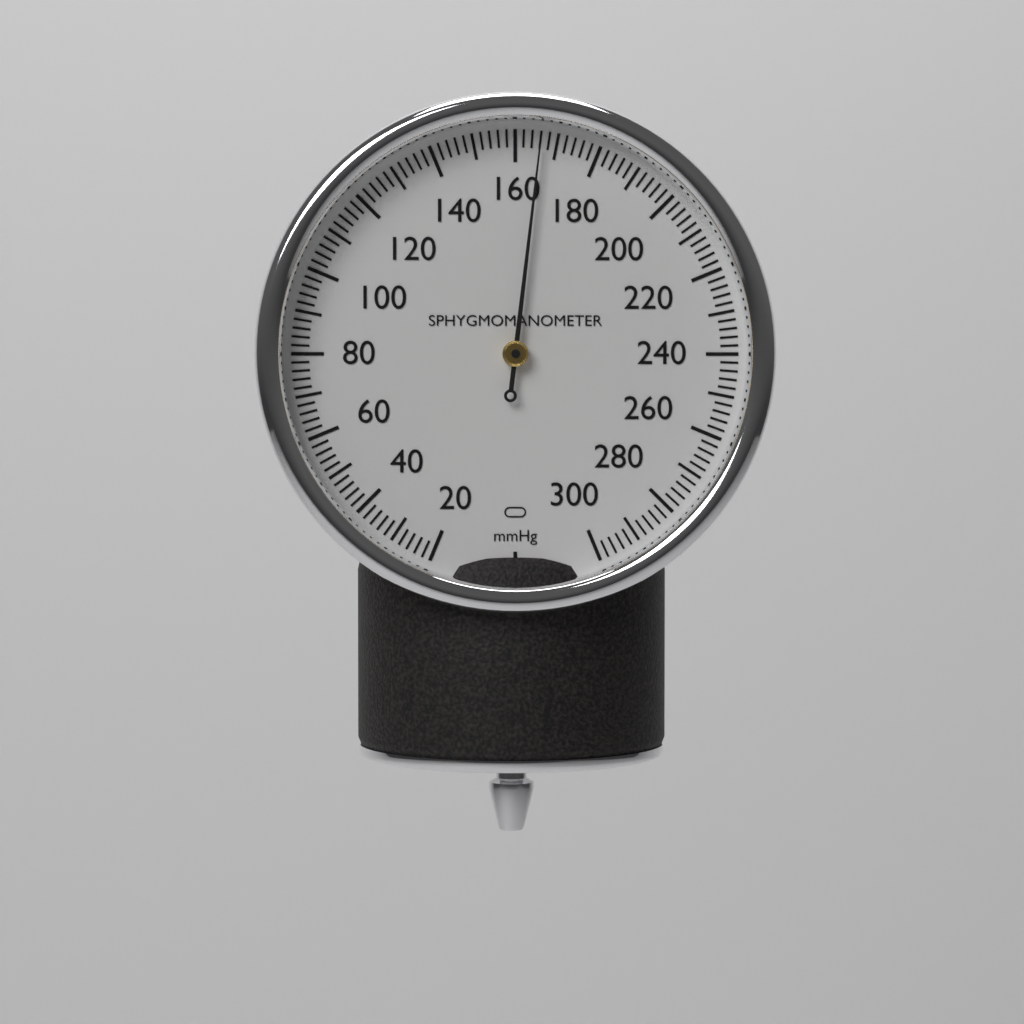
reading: 166 mmHg
